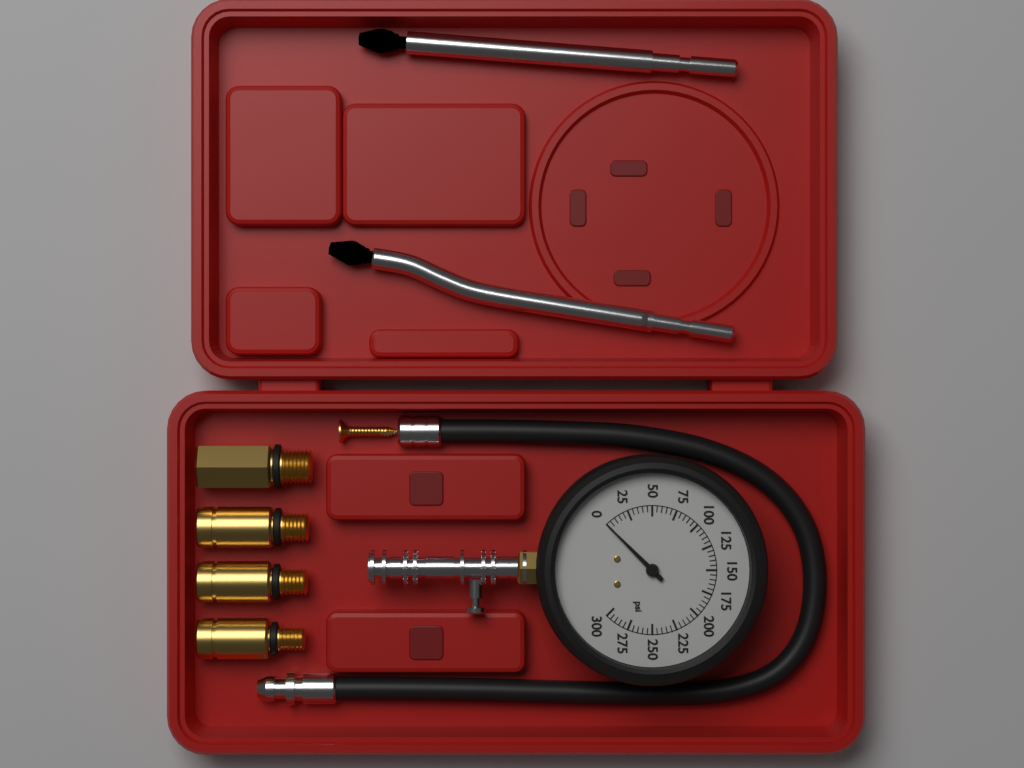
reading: 0 psi
